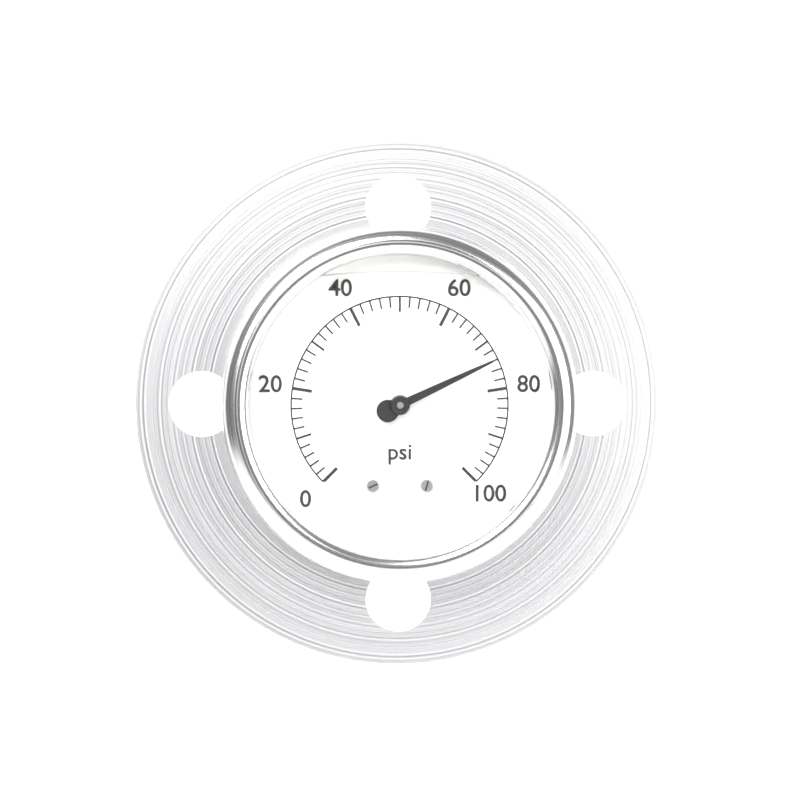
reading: 74 psi
